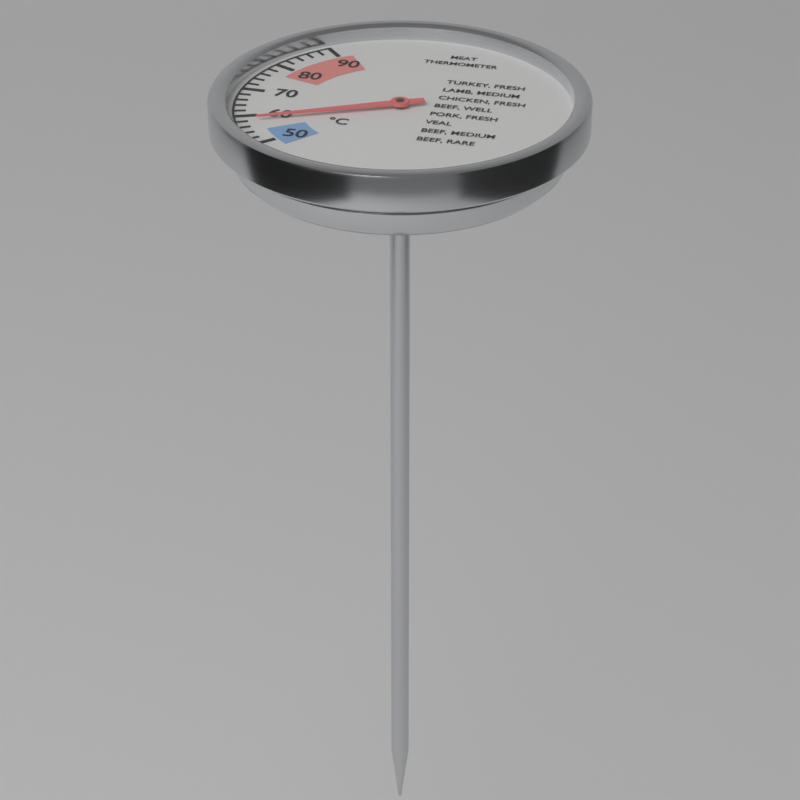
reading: 58 °C
